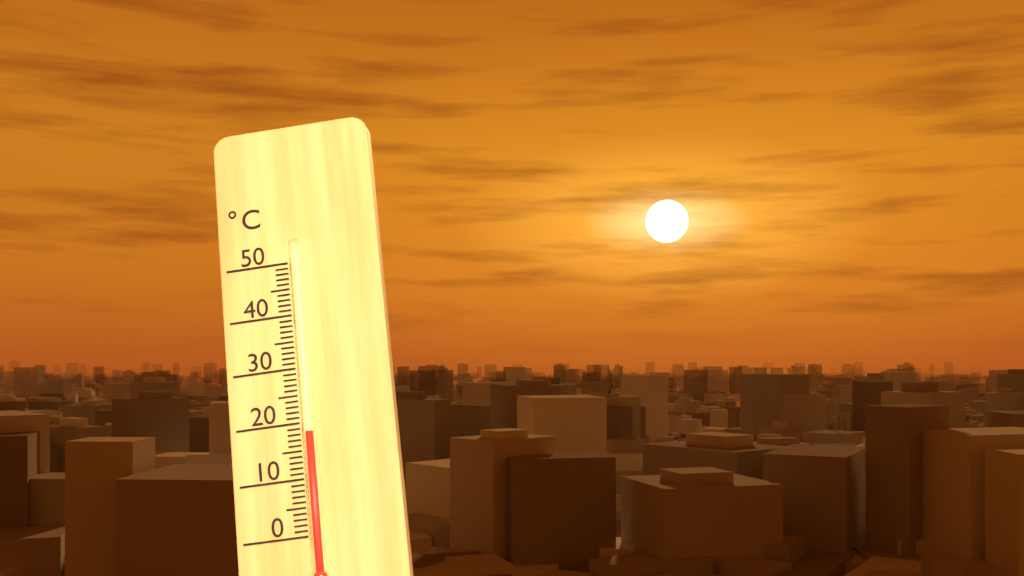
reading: 18 °C
